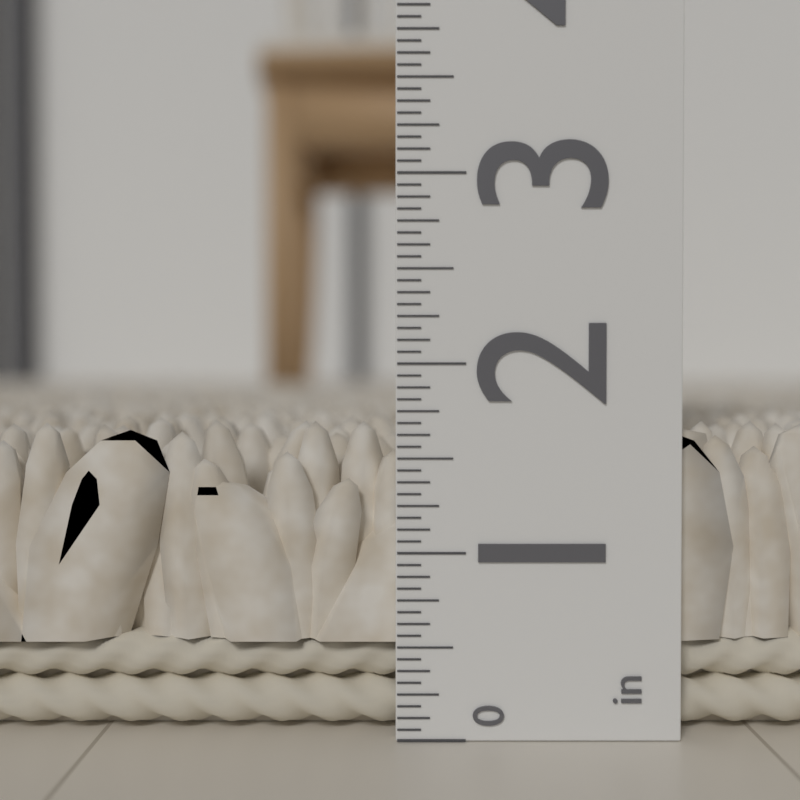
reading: 1.6875 in
